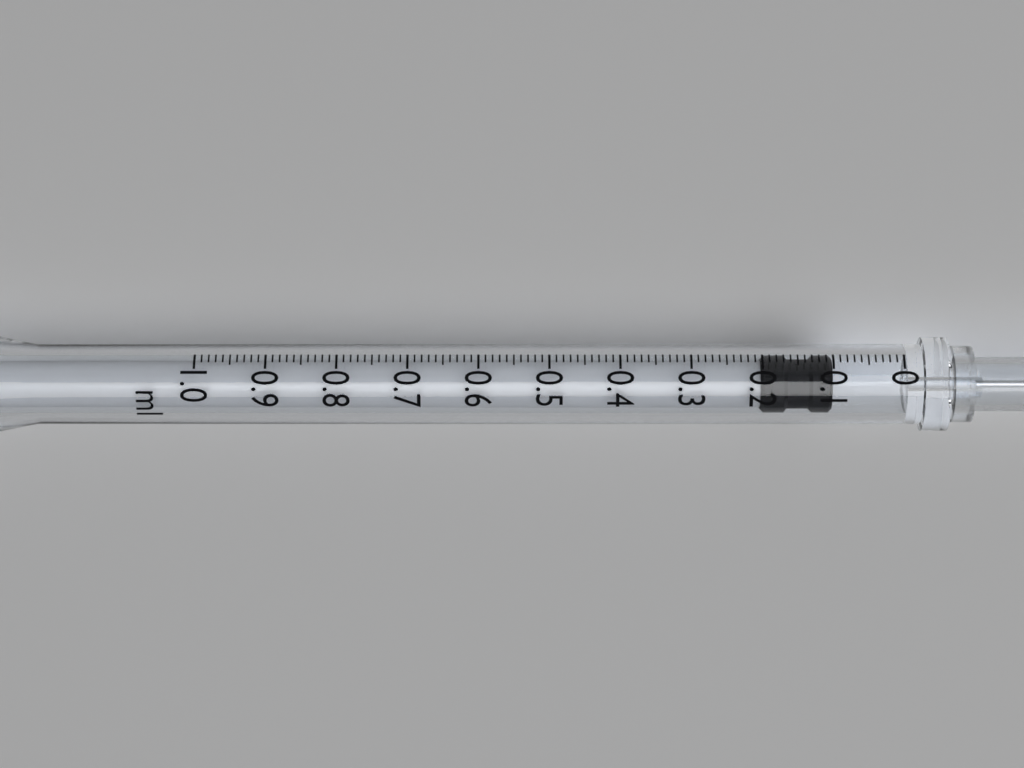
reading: 0.10 ml
